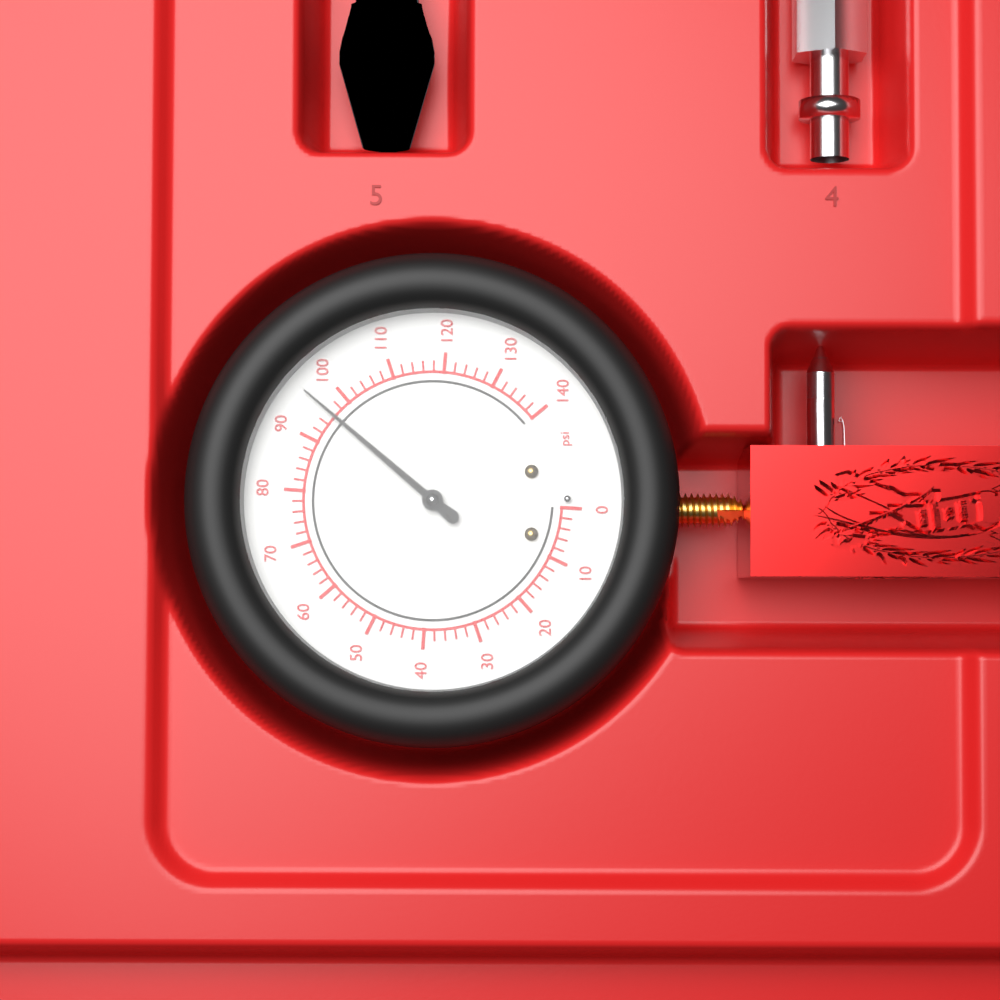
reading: 96 psi
